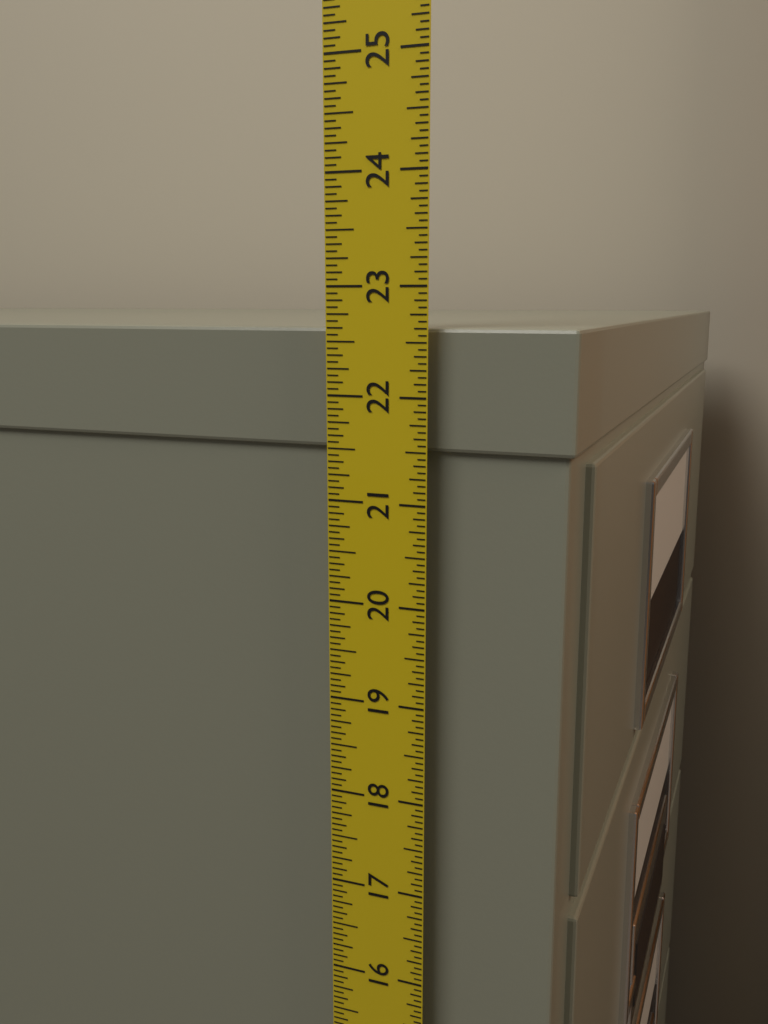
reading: 22.6250 in
